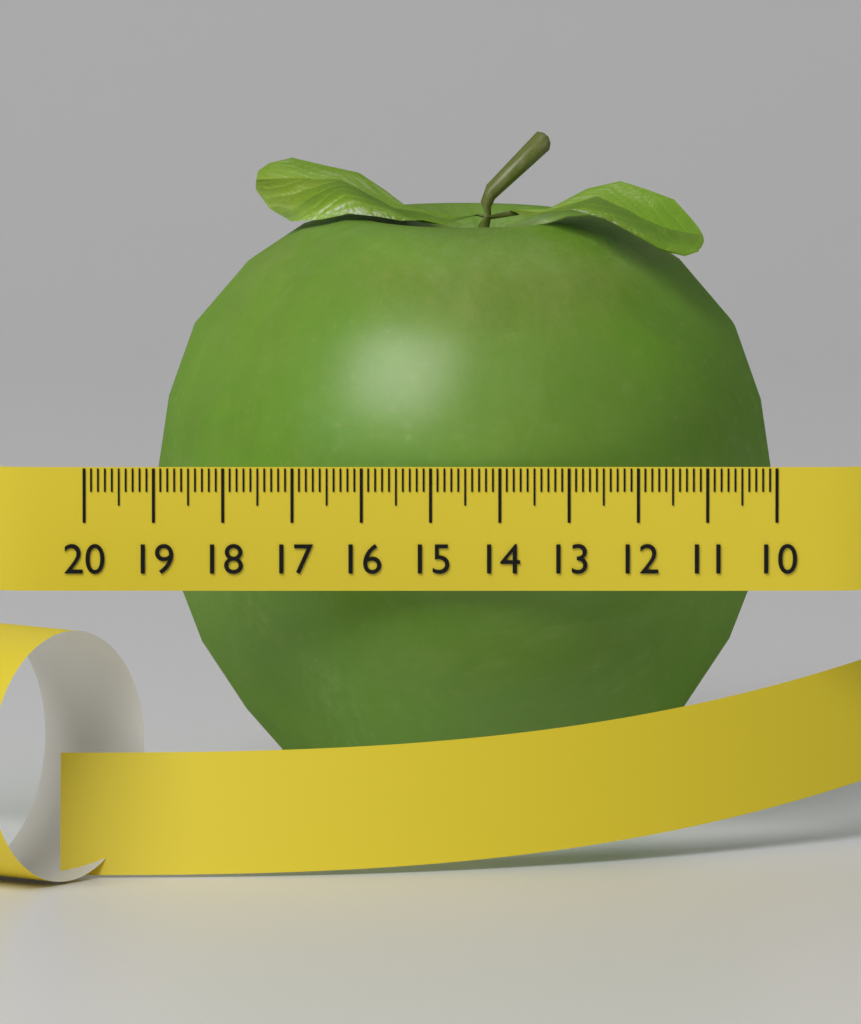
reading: 19.0 (no unit)
